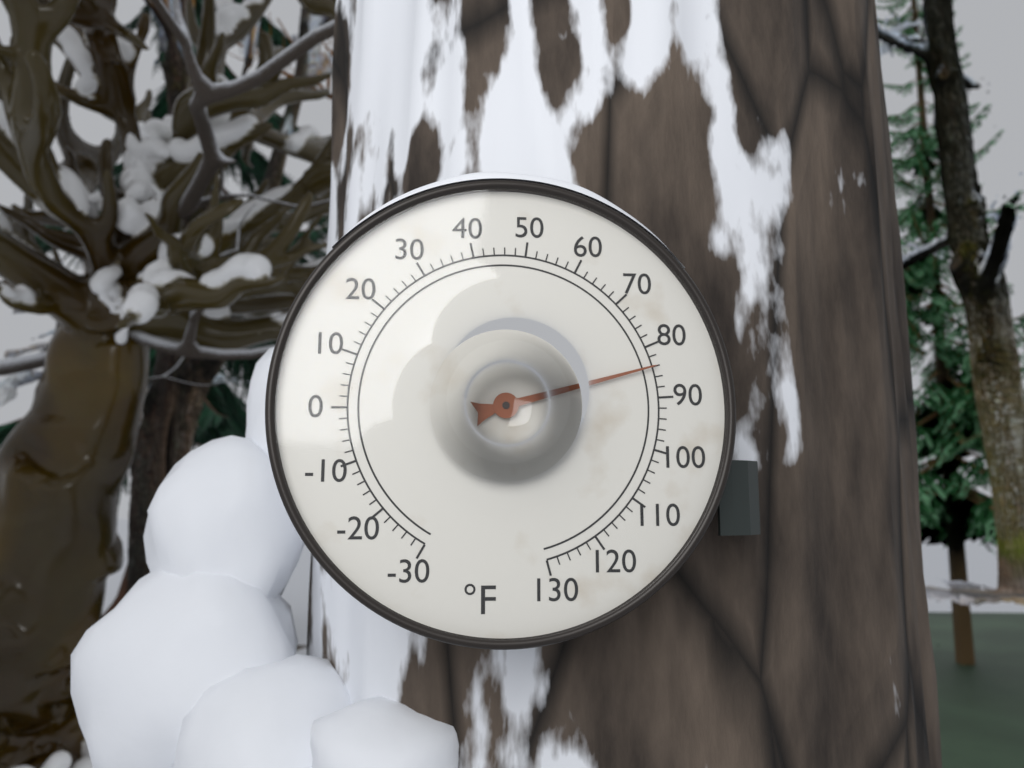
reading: 84 °F
